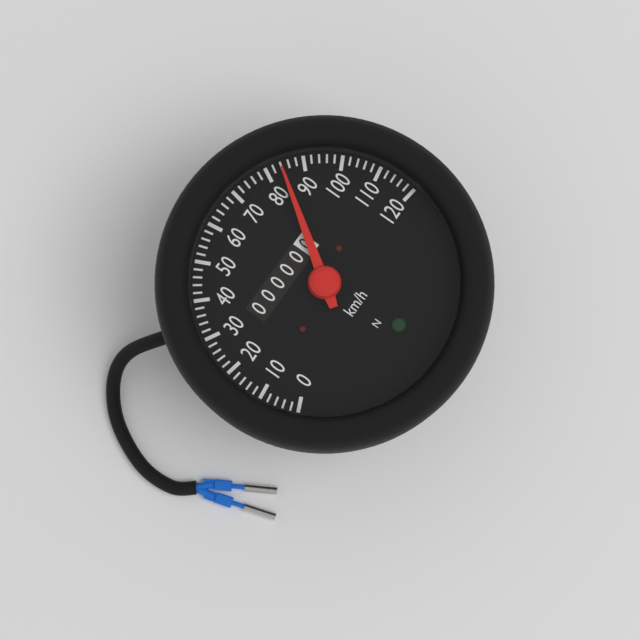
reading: 84 km/h
